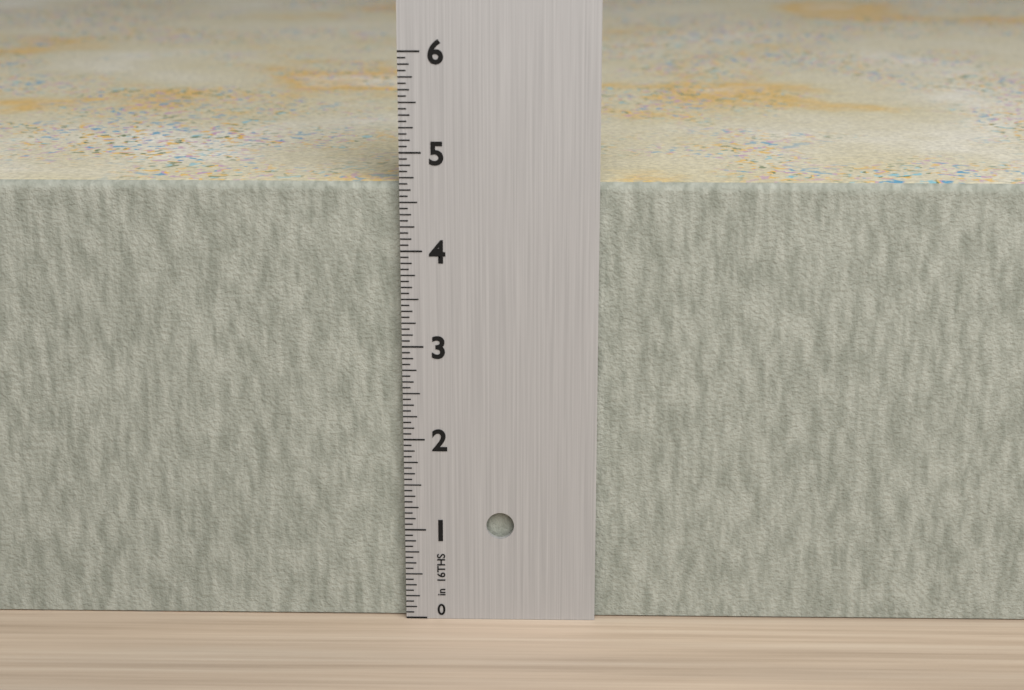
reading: 4.6875 in
